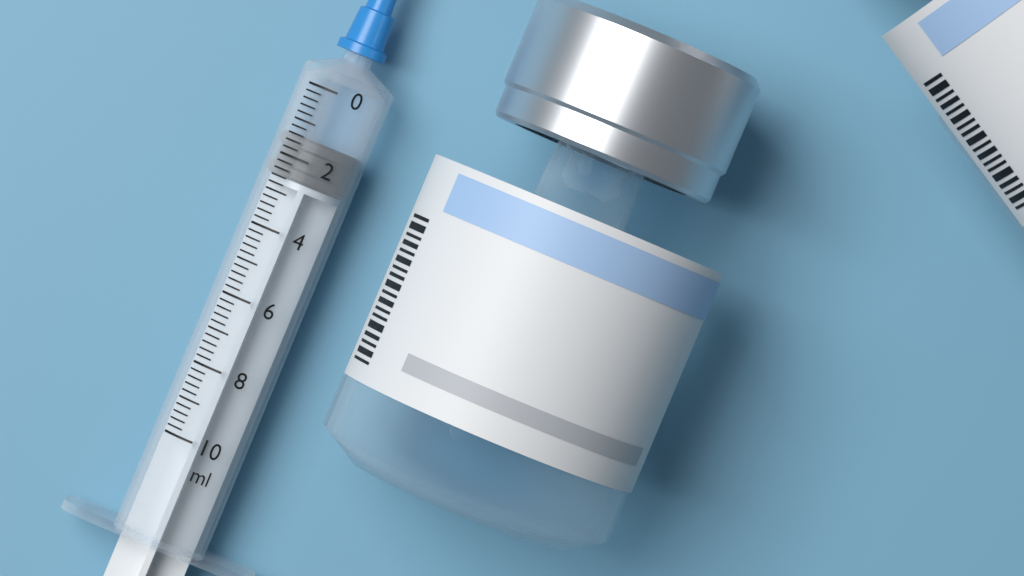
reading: 1.4 ml
